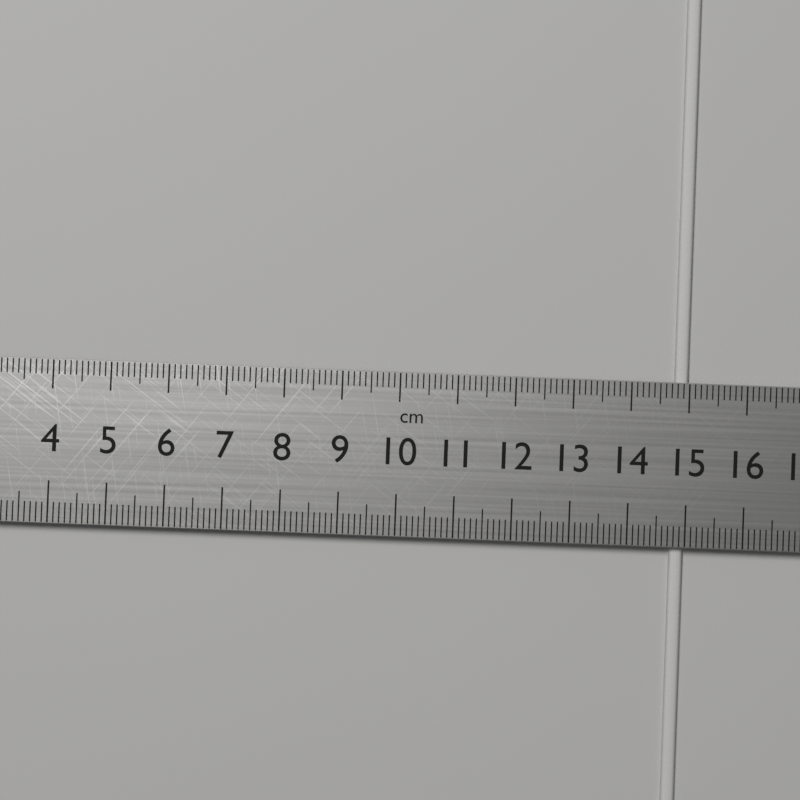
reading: 15.0 cm
